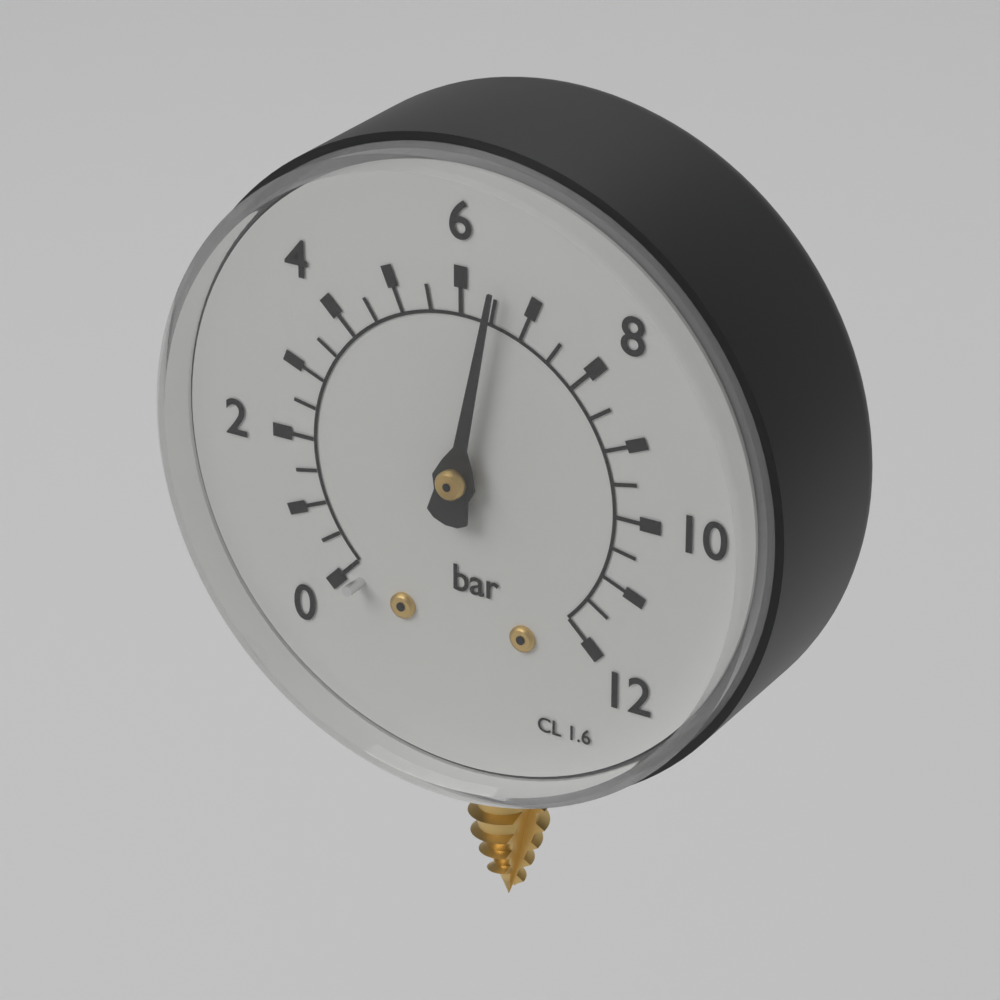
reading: 6.5 bar
